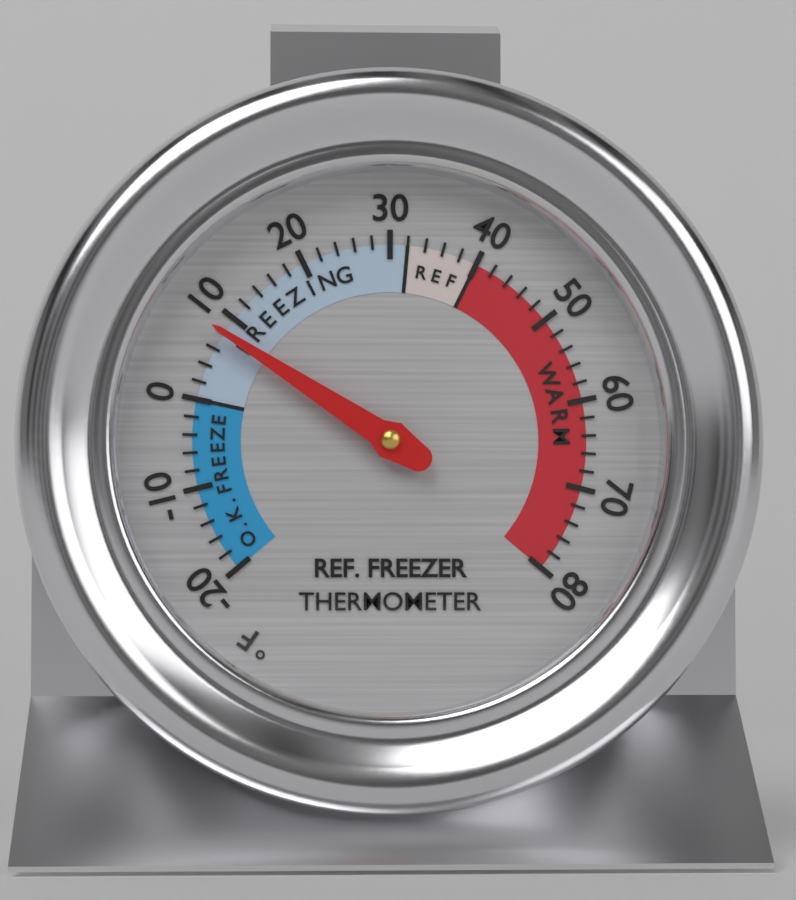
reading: 8 °F
